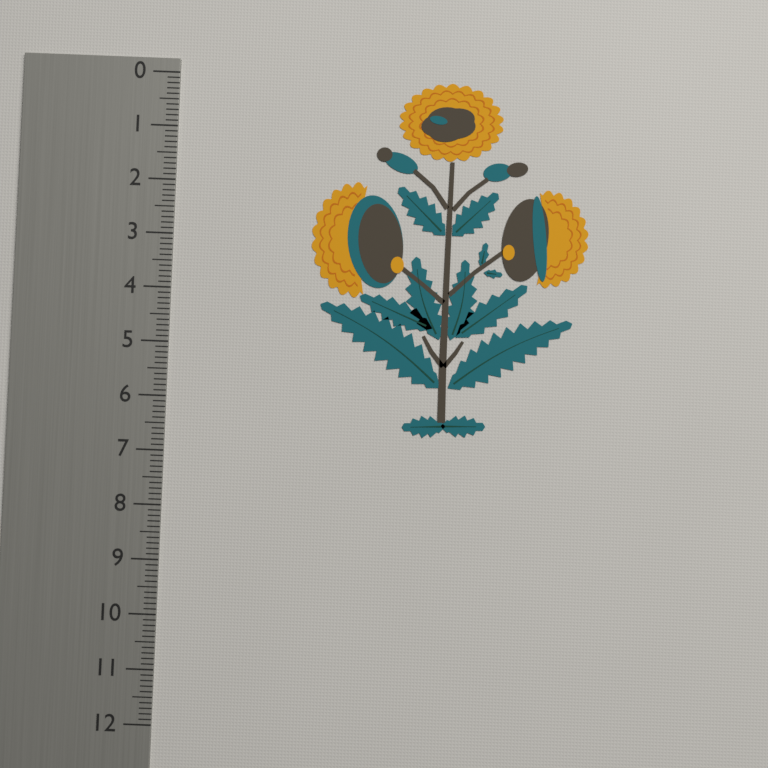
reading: 6.6 (no unit)
